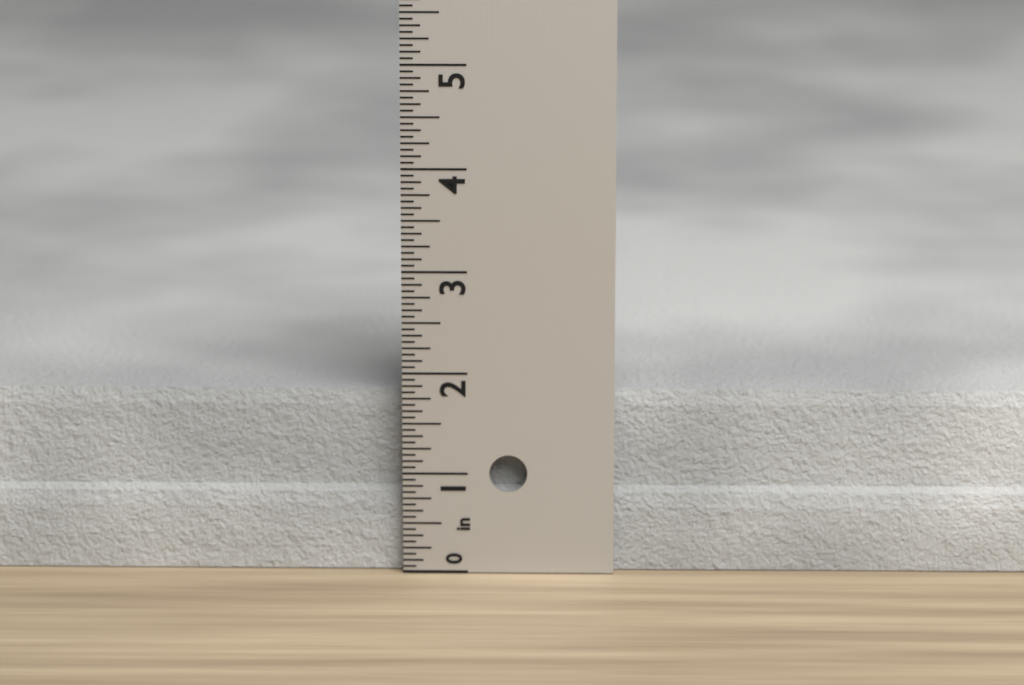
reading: 1.7500 in
